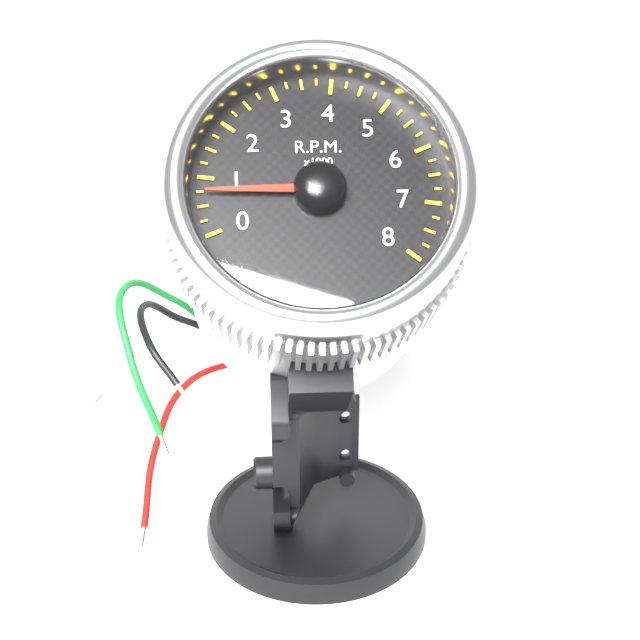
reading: 0.75 x1000 RPM
